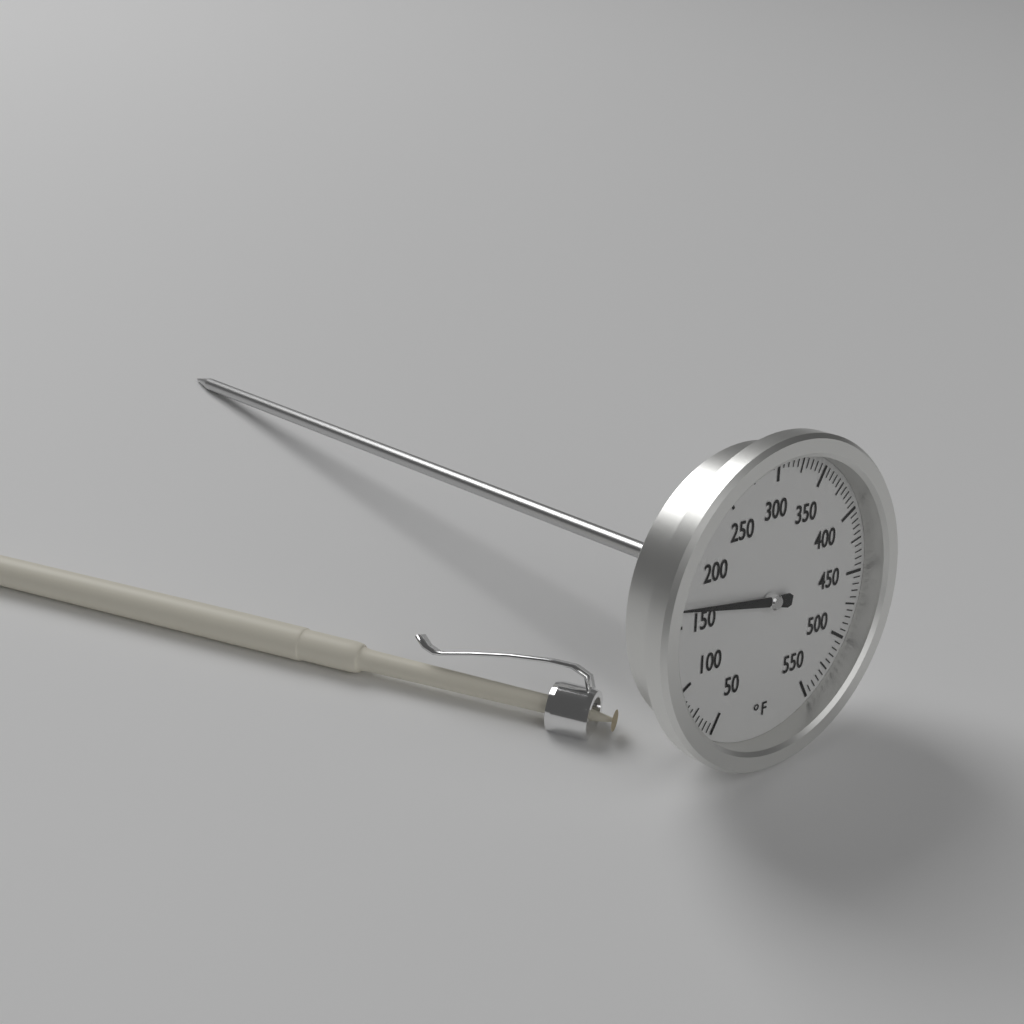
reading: 165 °F
